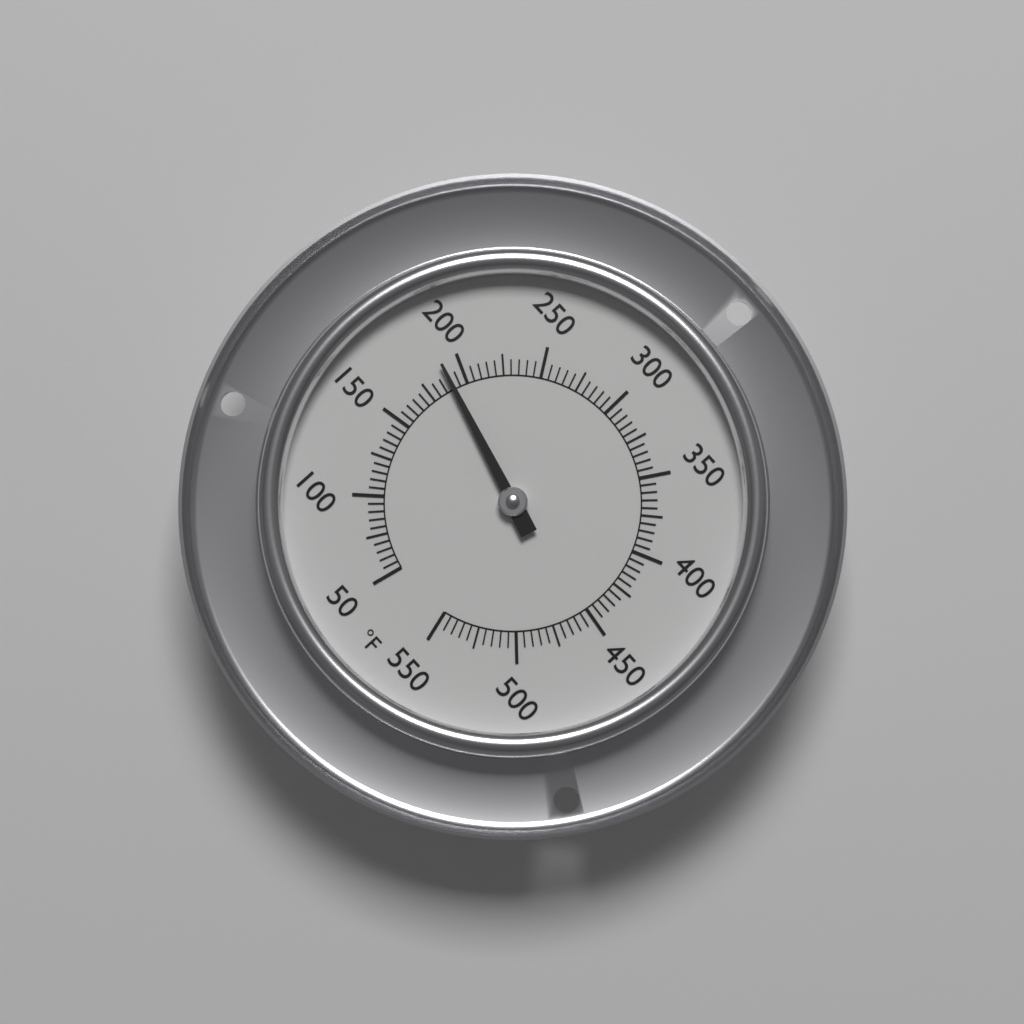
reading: 190 °F
